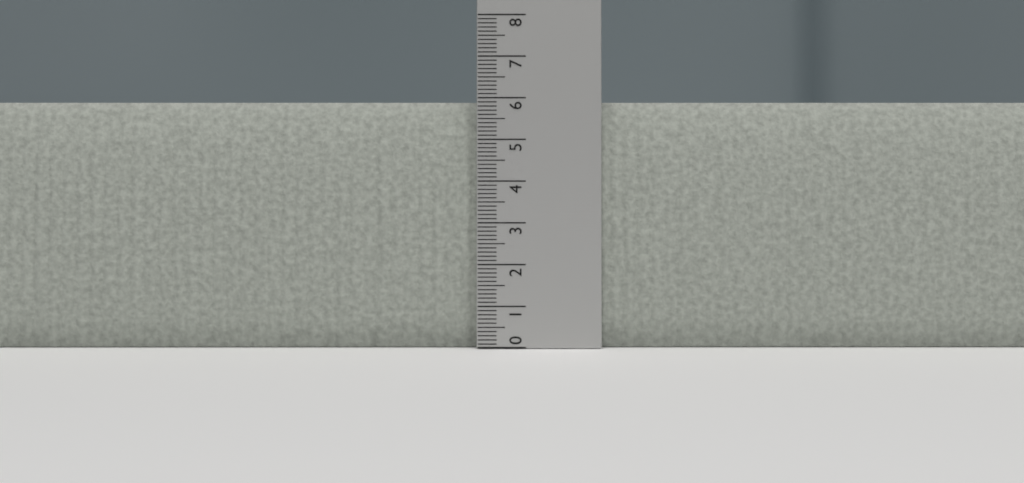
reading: 5.9 (no unit)
